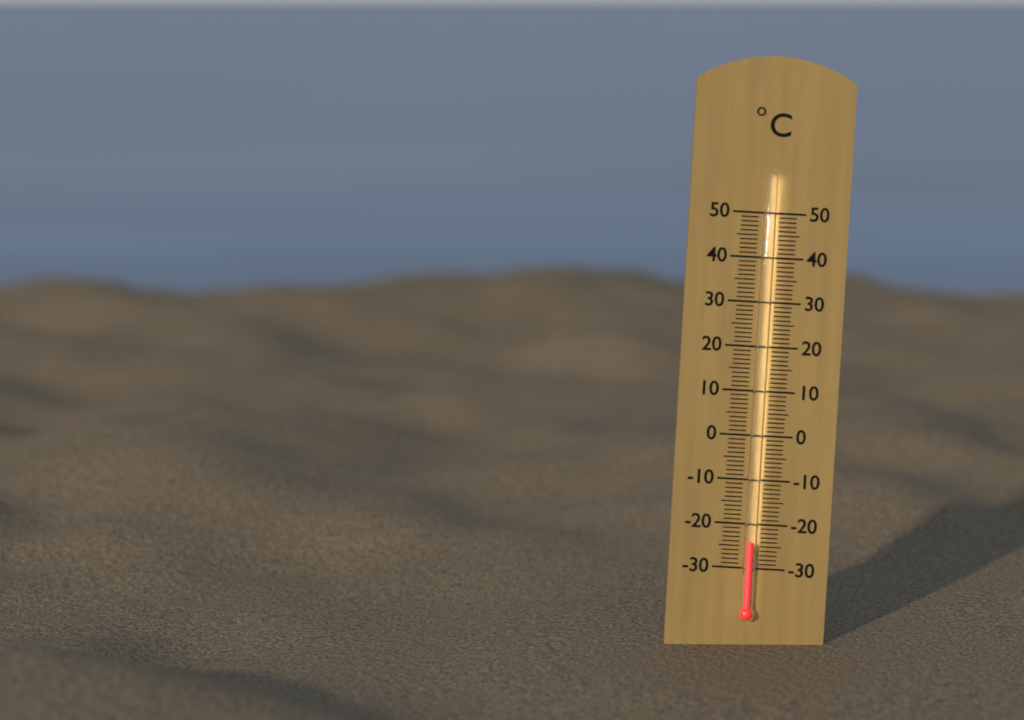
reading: -24 °C
